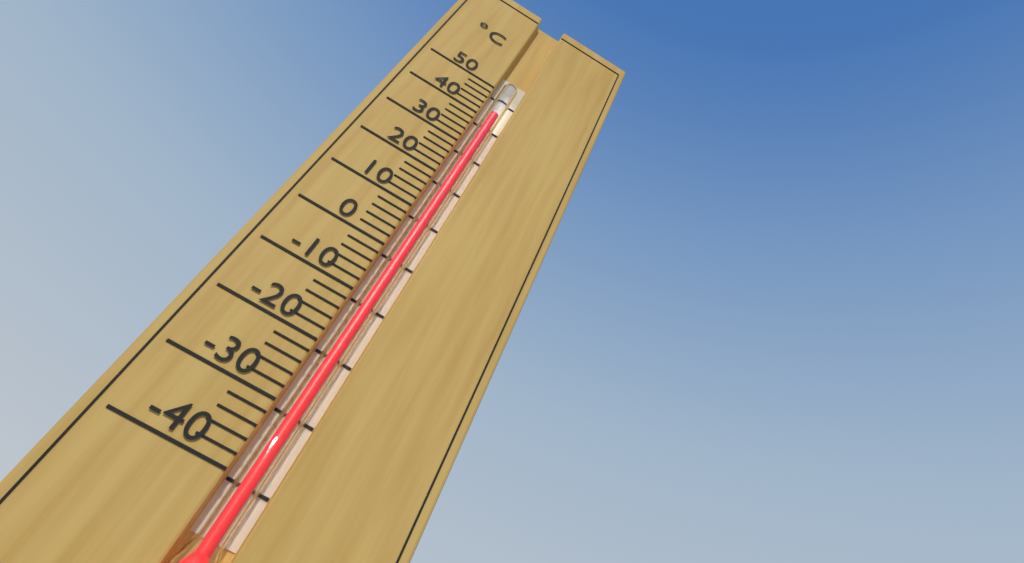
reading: 42 °C
